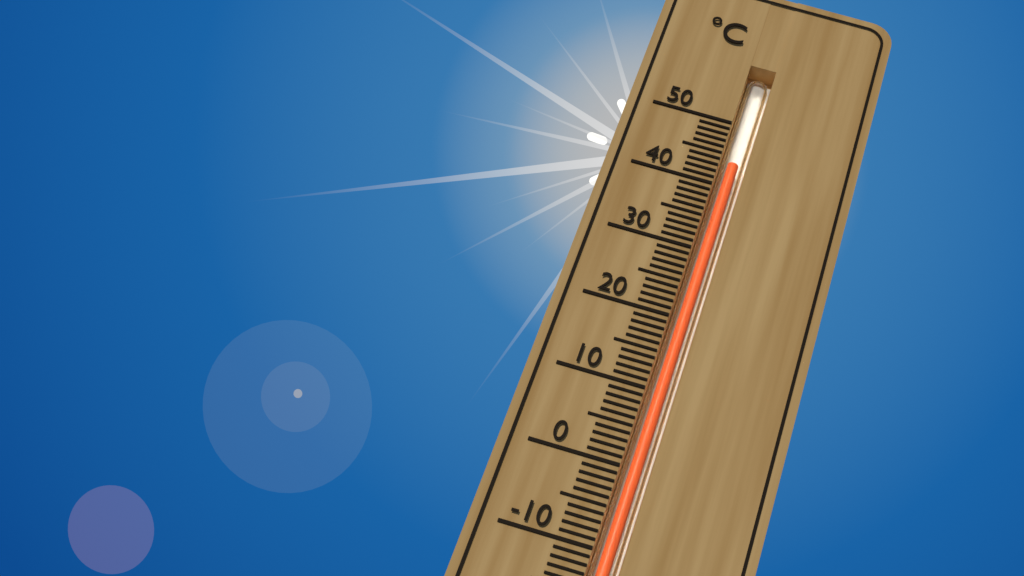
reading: 44 °C
